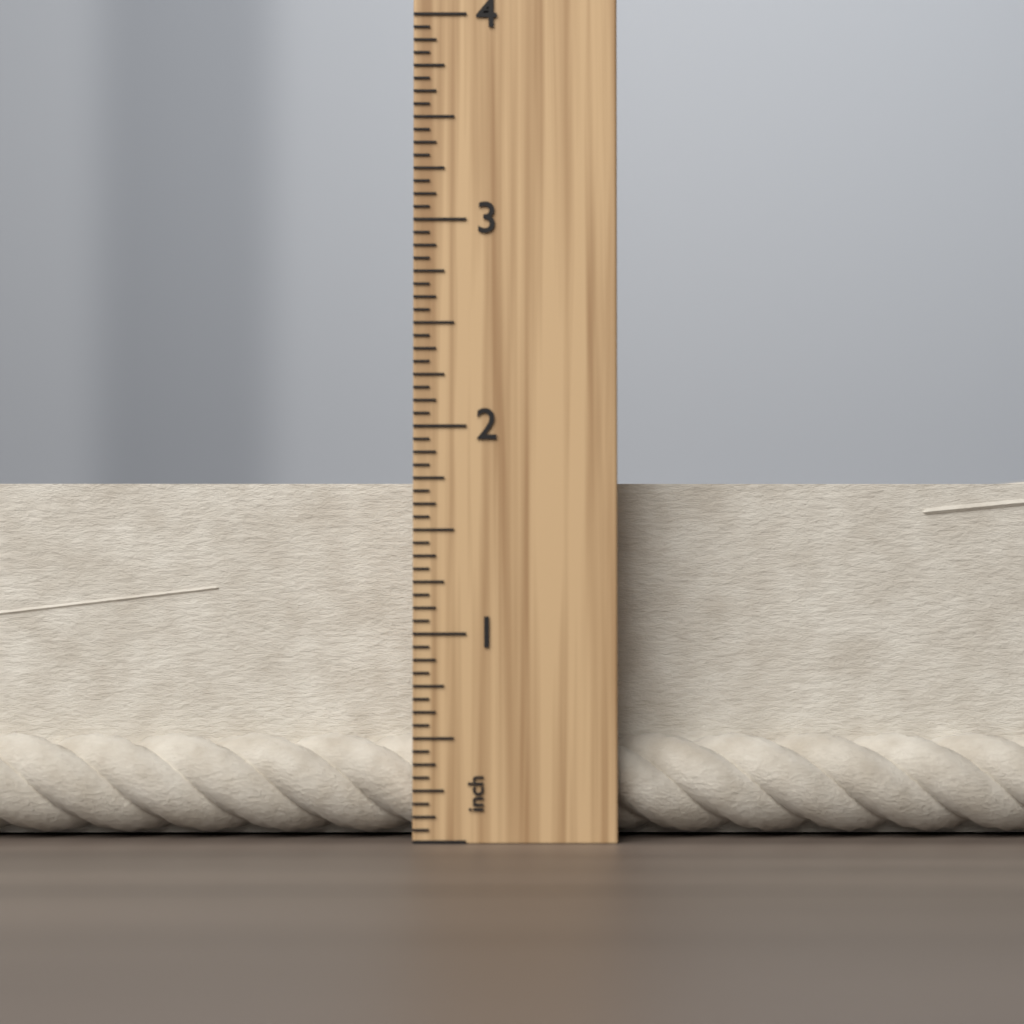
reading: 1.8750 inch
